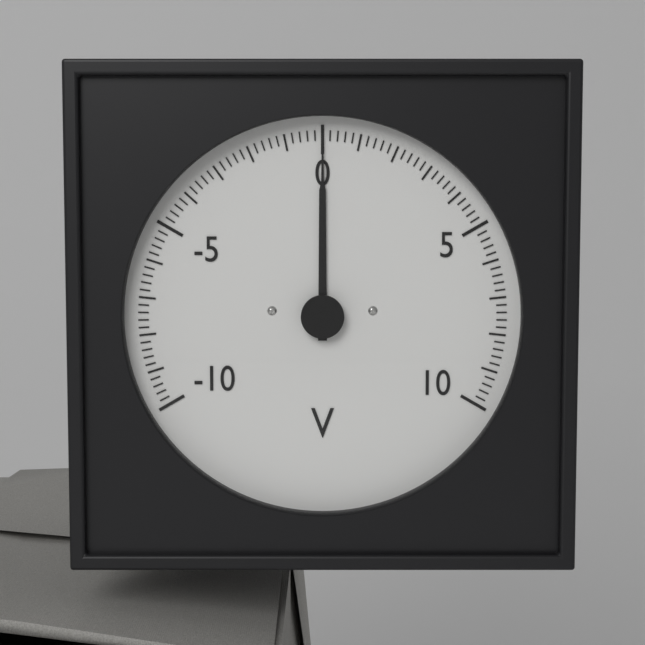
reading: 0.0 V
